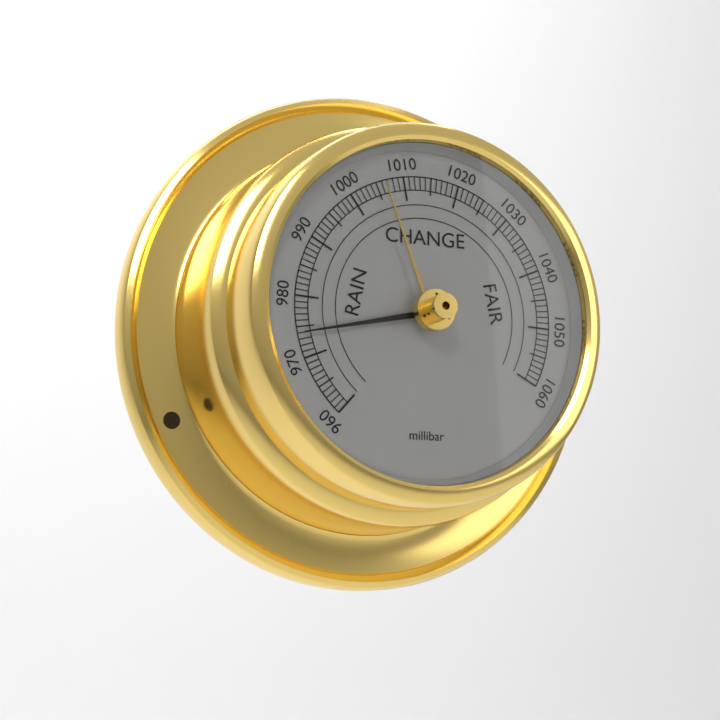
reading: 974 millibar
